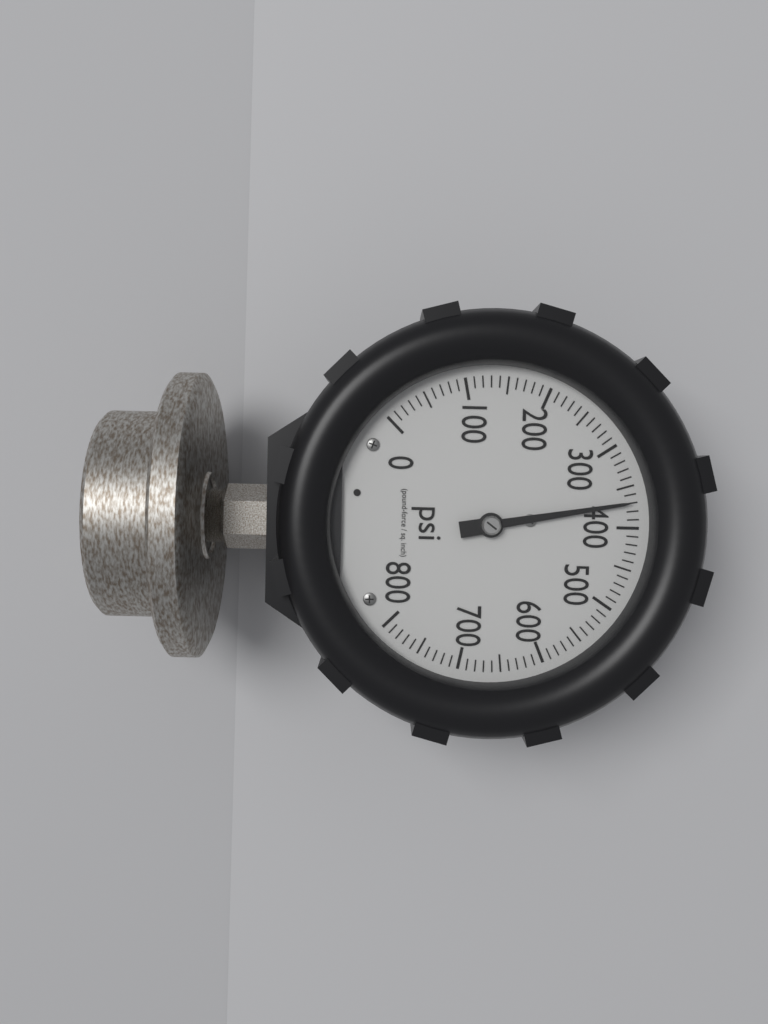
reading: 370 psi
